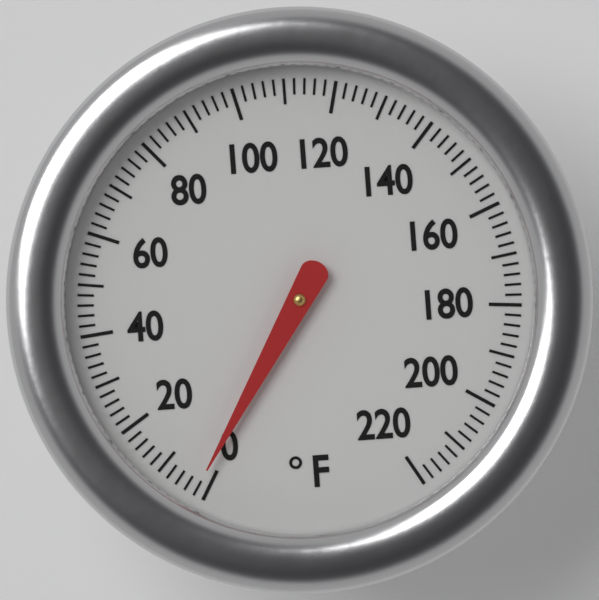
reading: 2 °F
